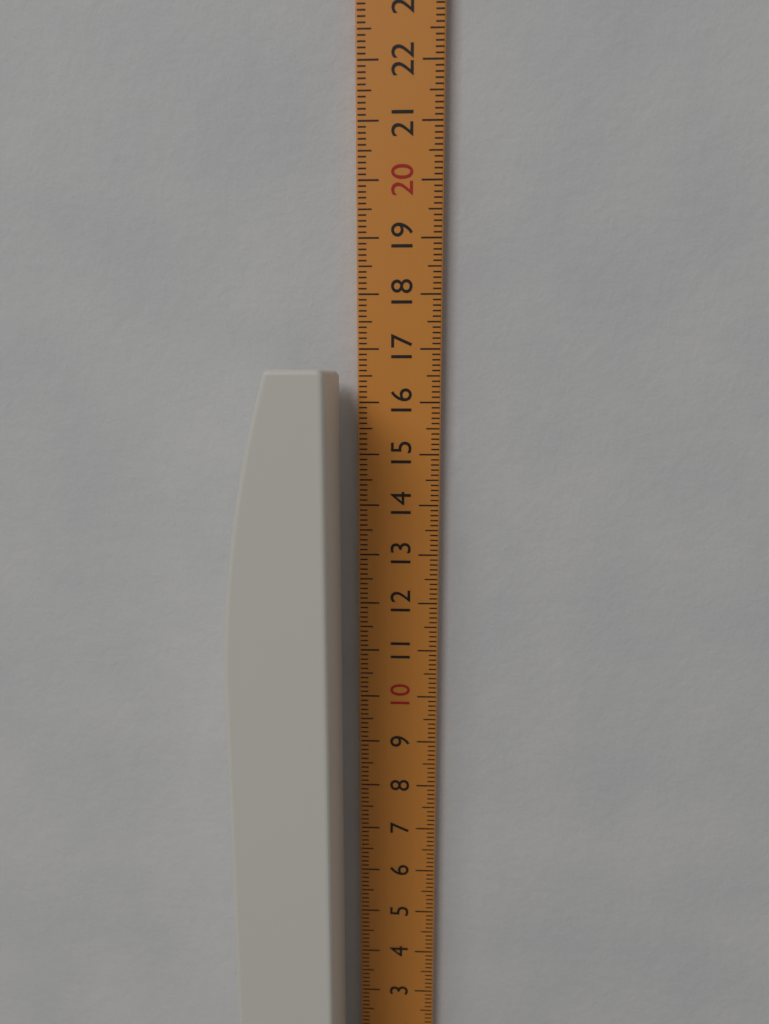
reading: 16.6 cm
